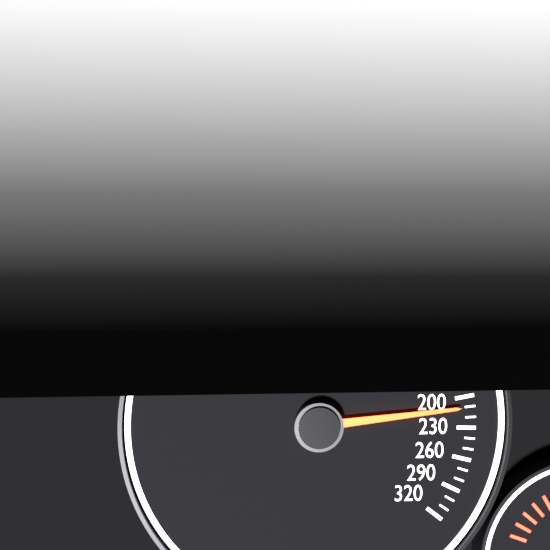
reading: 210 km/h
